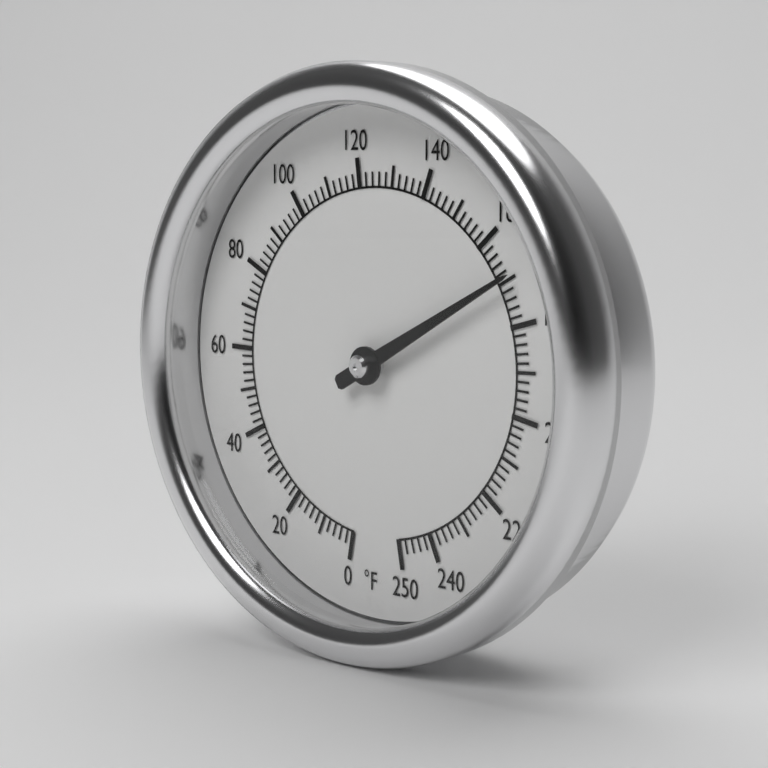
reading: 170 °F
